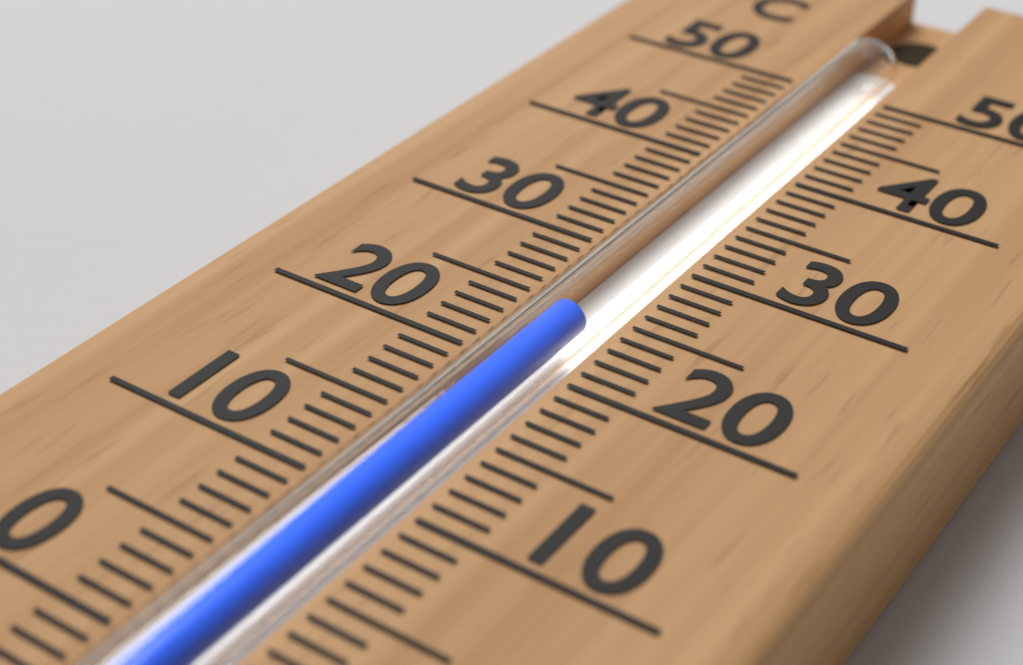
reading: 24 °C
